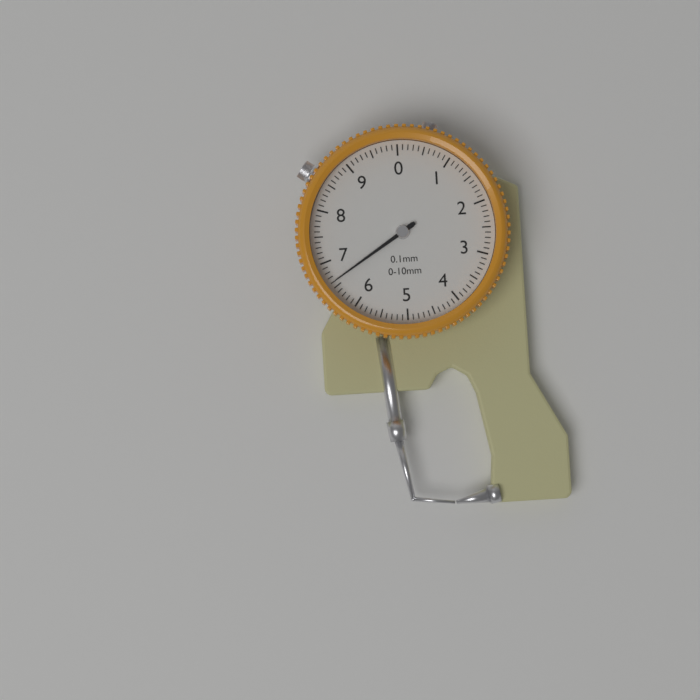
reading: 6.6 mm
